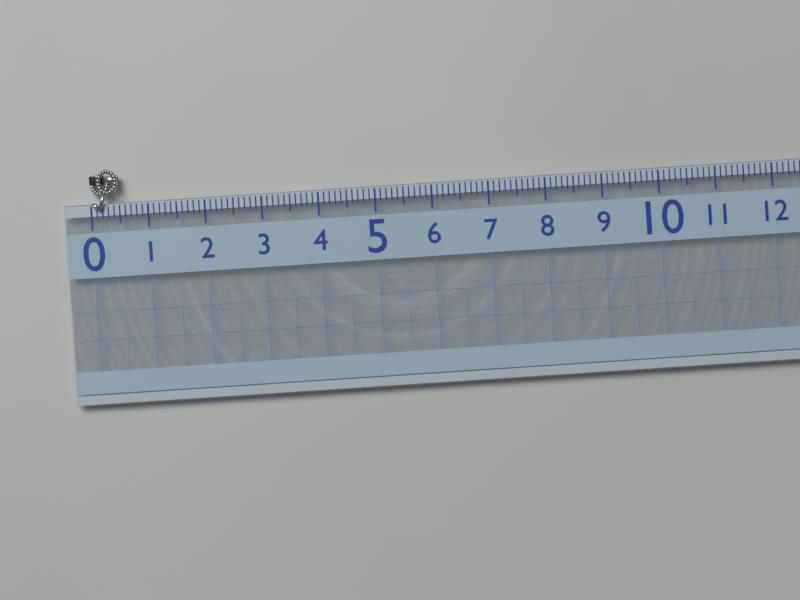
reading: 0.5 (no unit)
